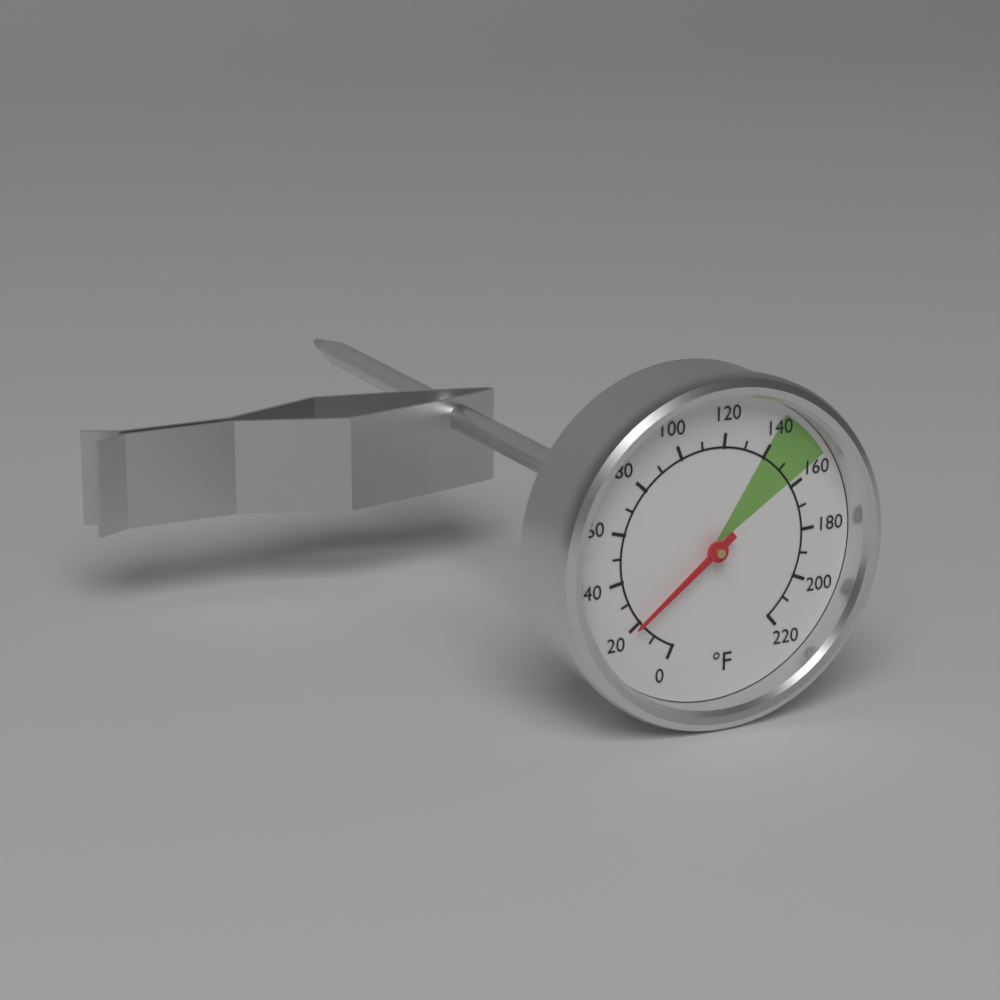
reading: 20 °F
